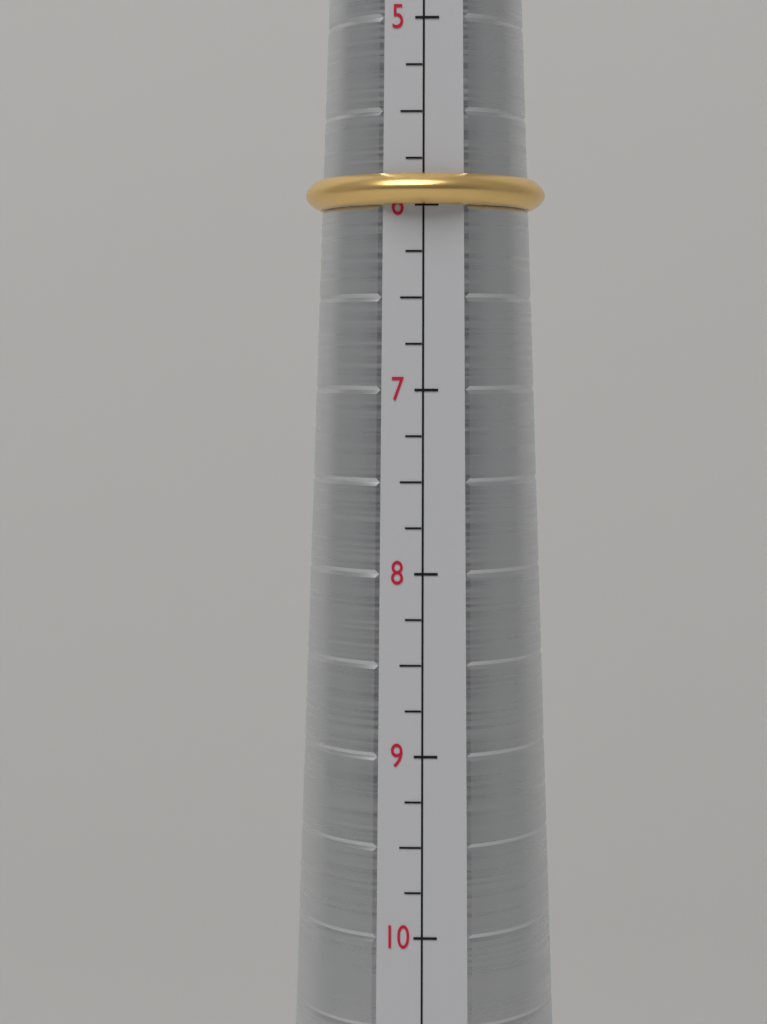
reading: 6.00 (no unit)
